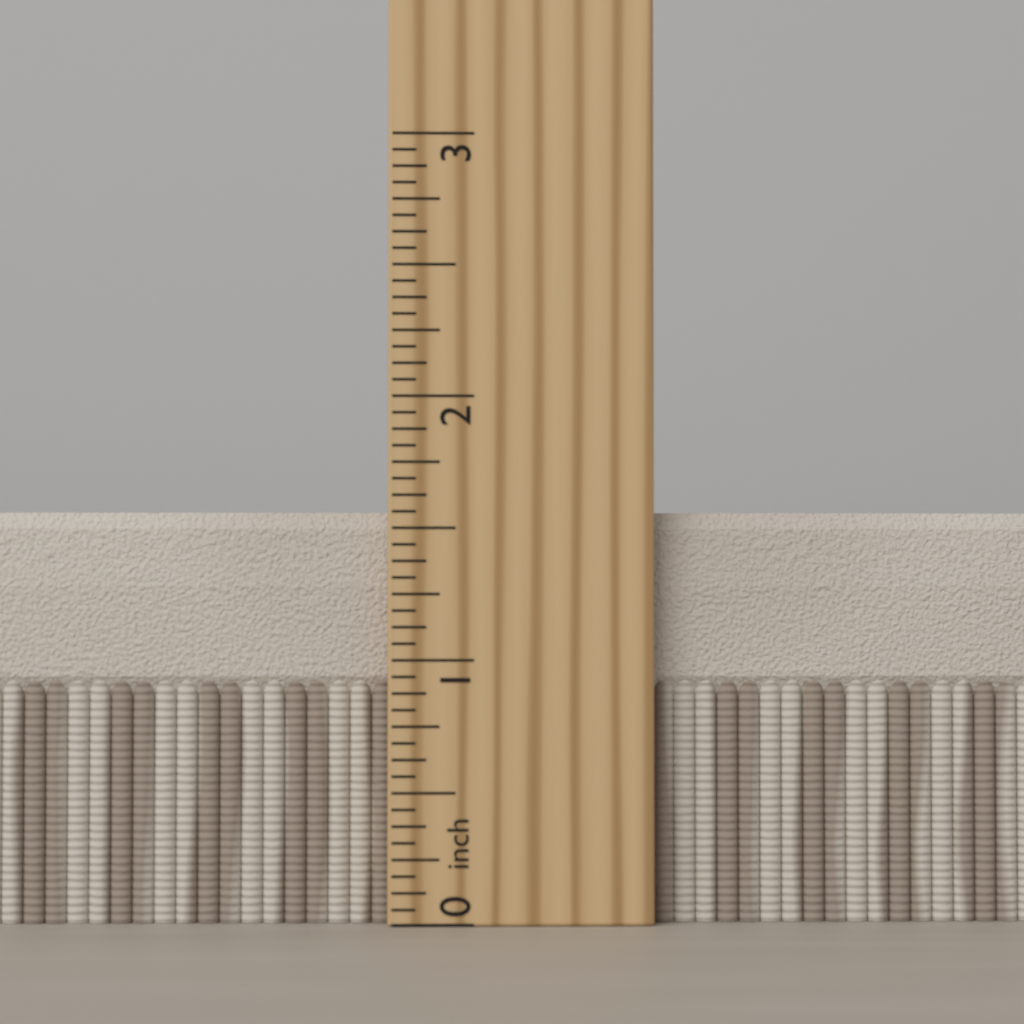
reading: 1.5625 inch
